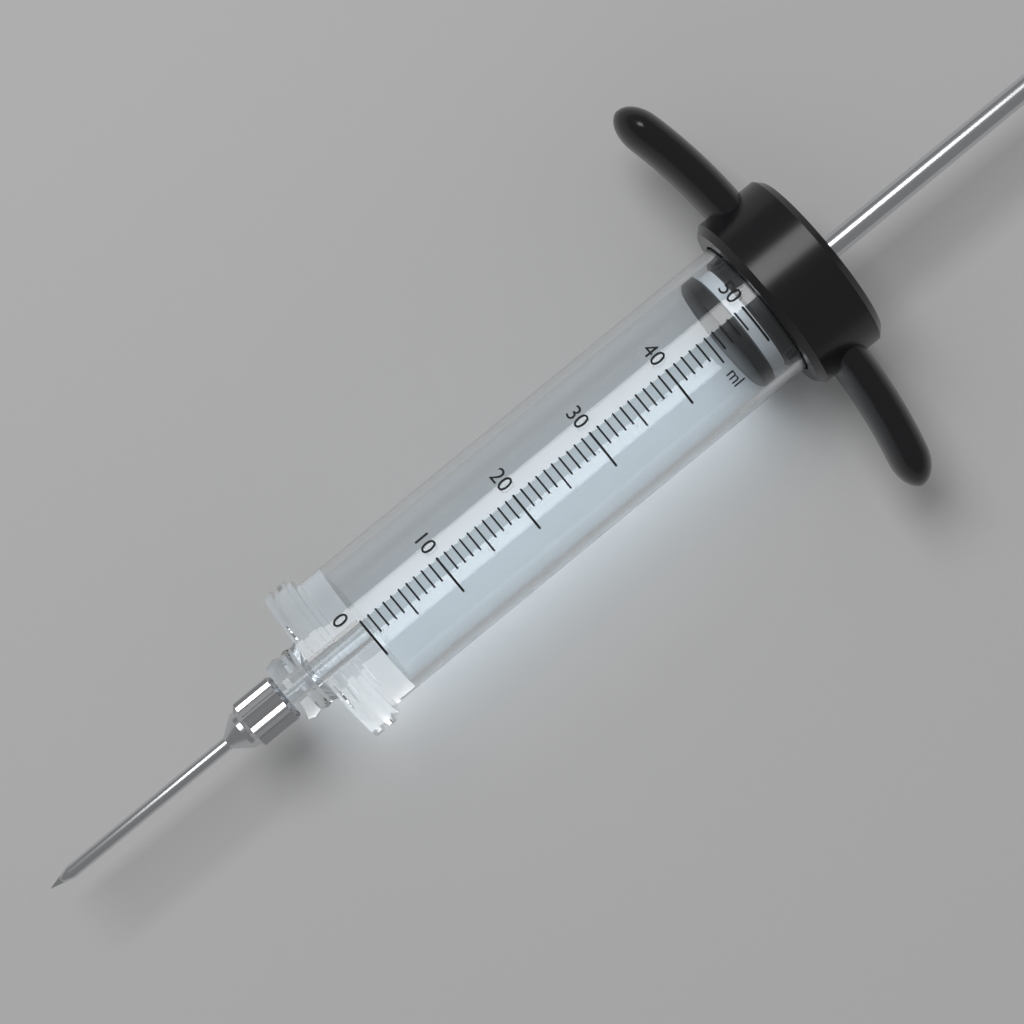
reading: 47 ml
